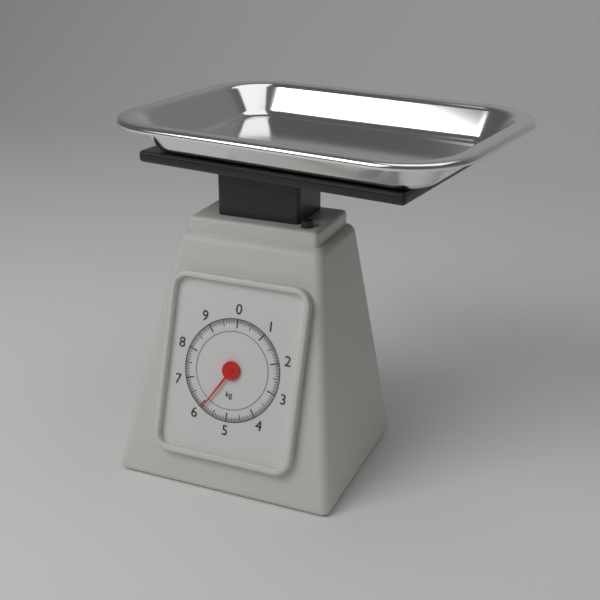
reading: 5.90 kg
